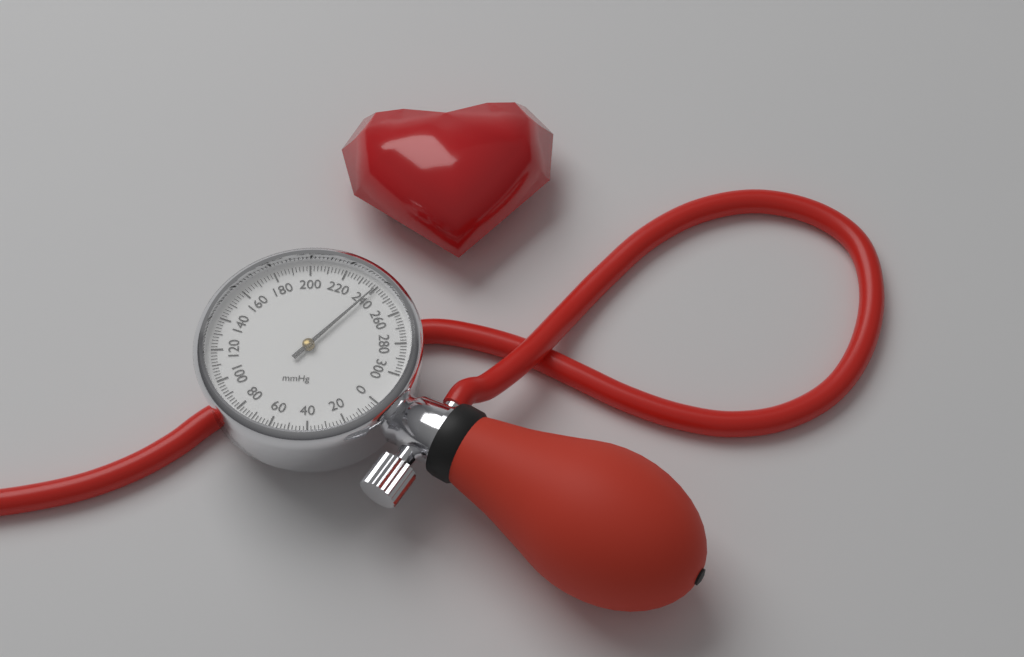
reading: 240 mmHg
